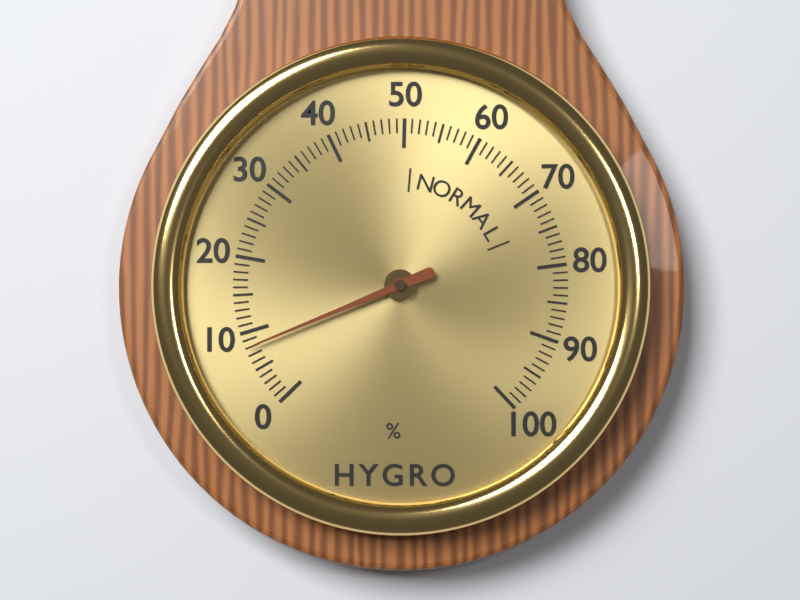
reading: 8 %
